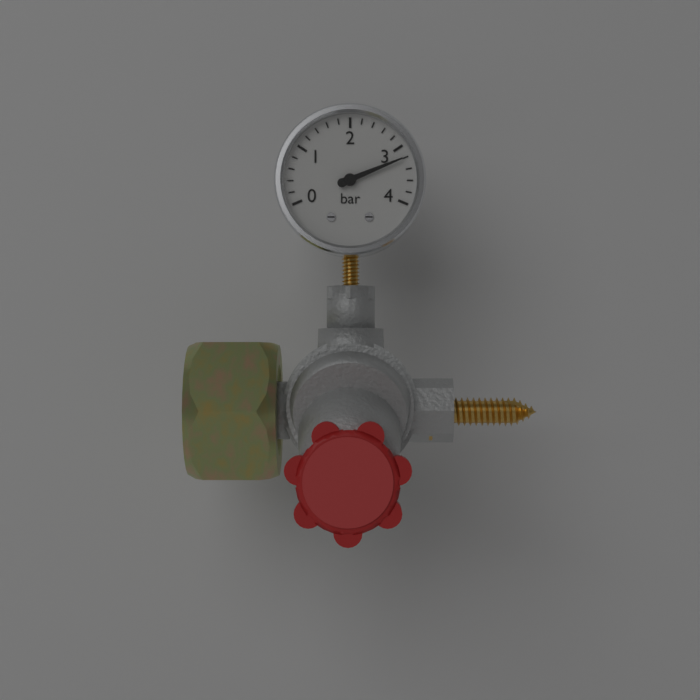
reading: 3.2 bar
